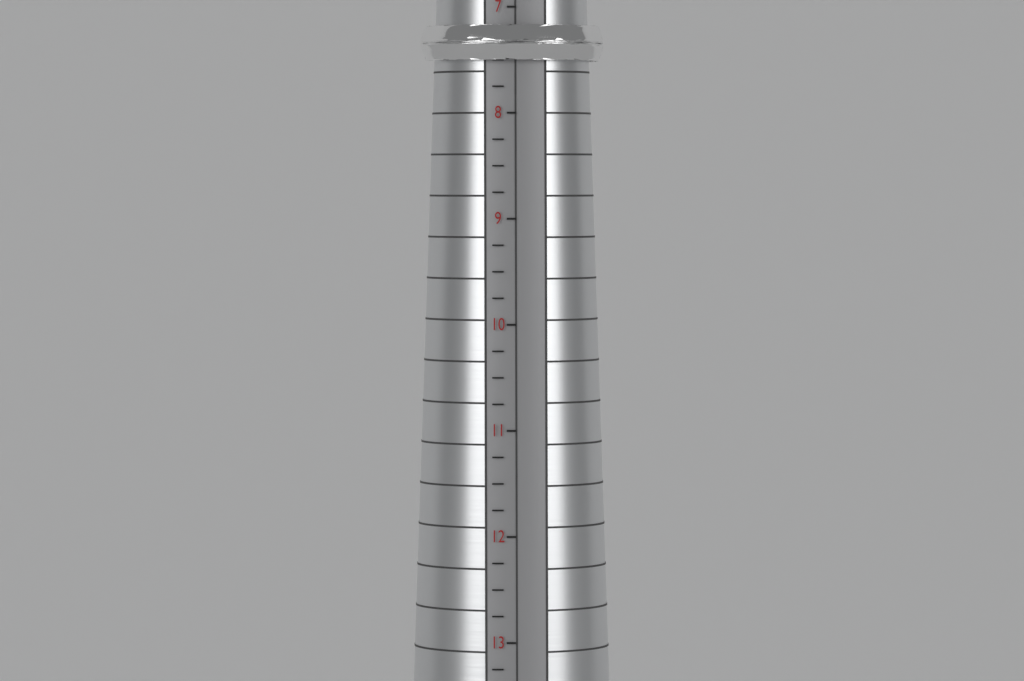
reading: 7.50 (no unit)
